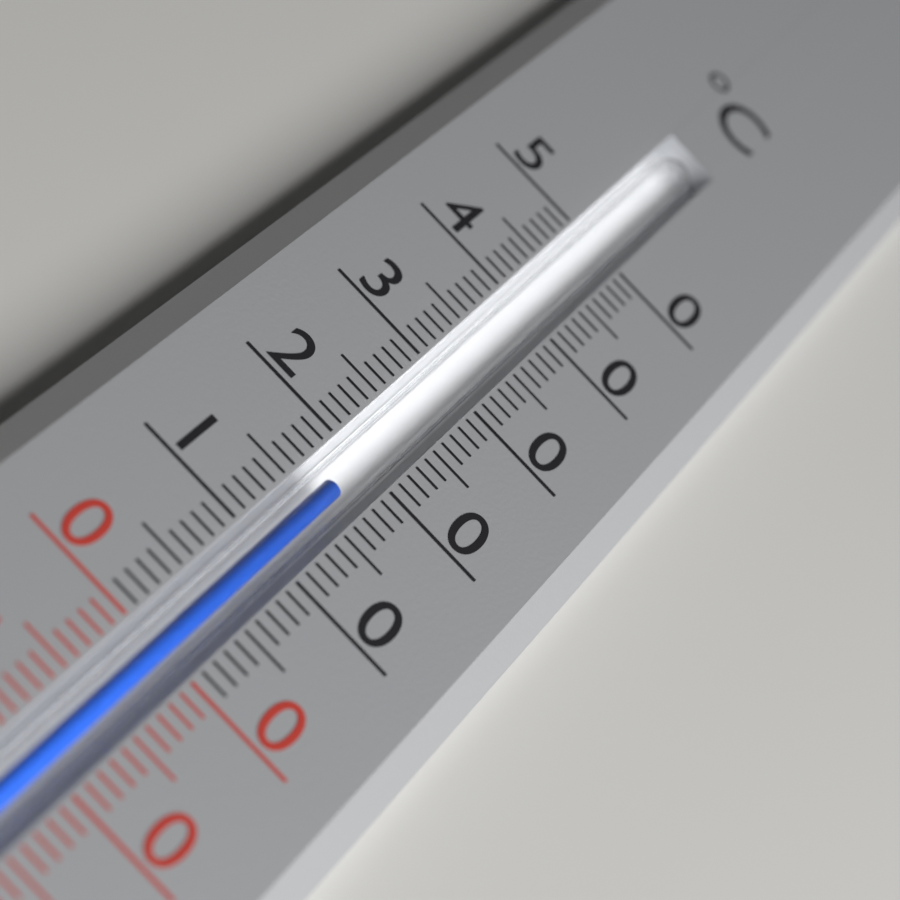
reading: 17 °C
